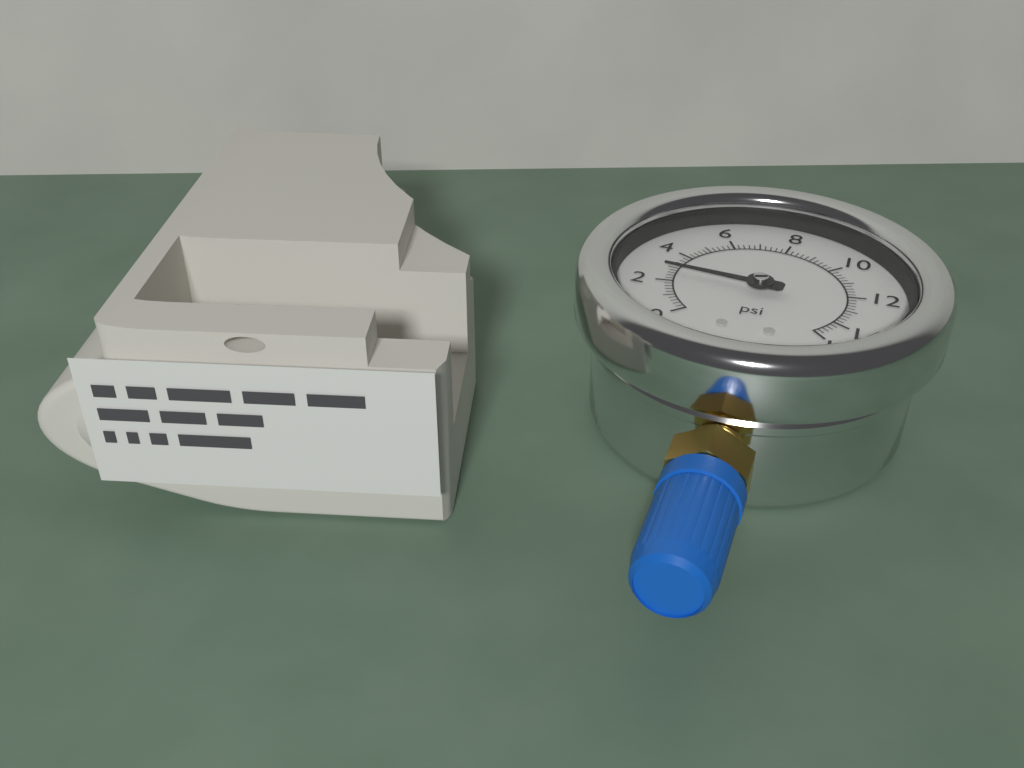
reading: 2.8 psi
